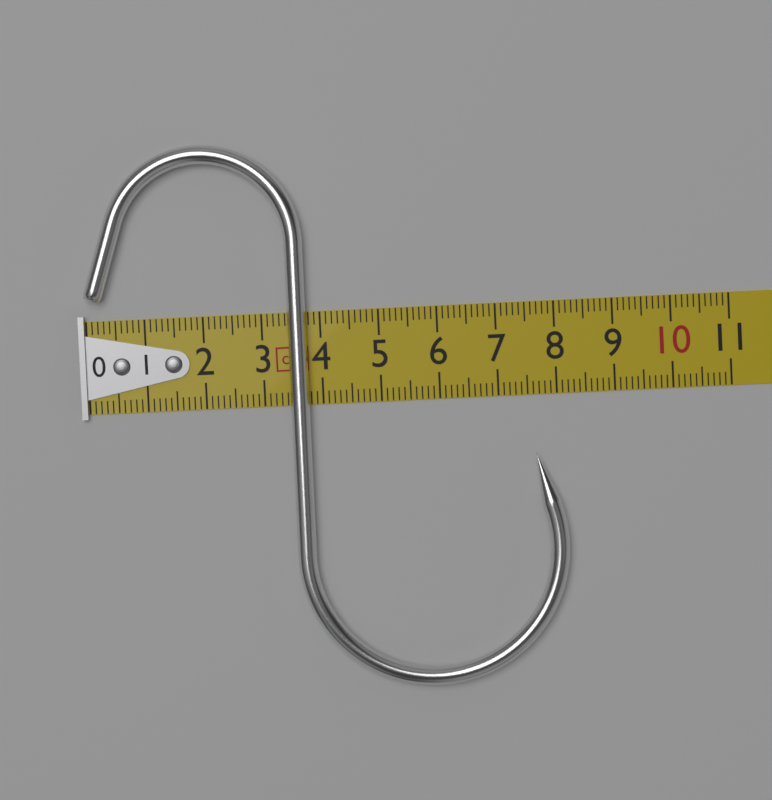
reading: 8.1 cm
